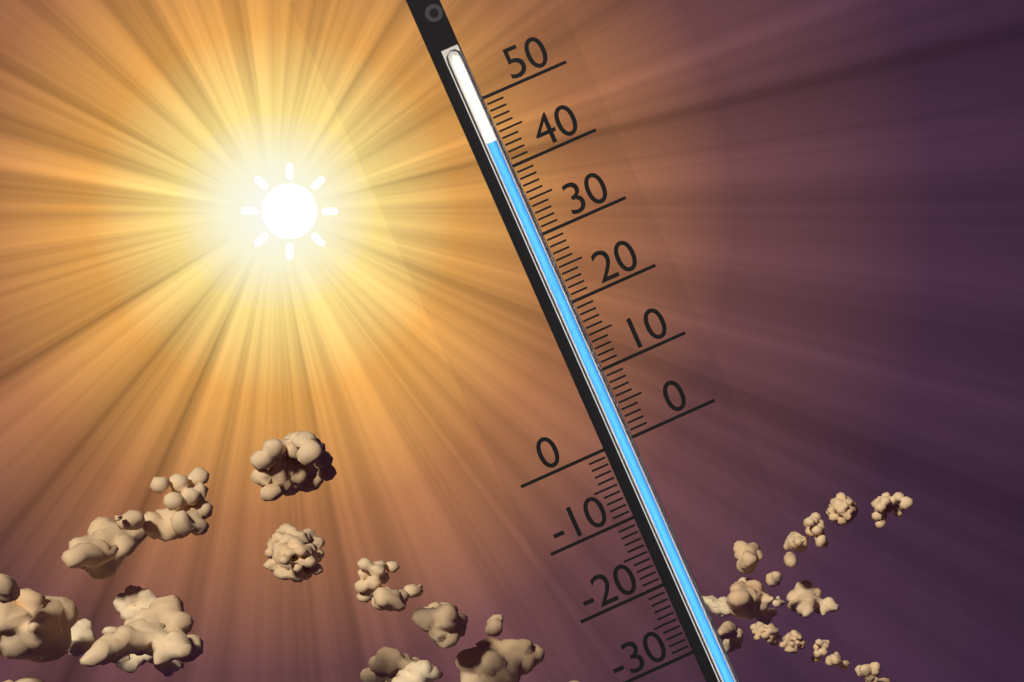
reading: 44 (no unit)
